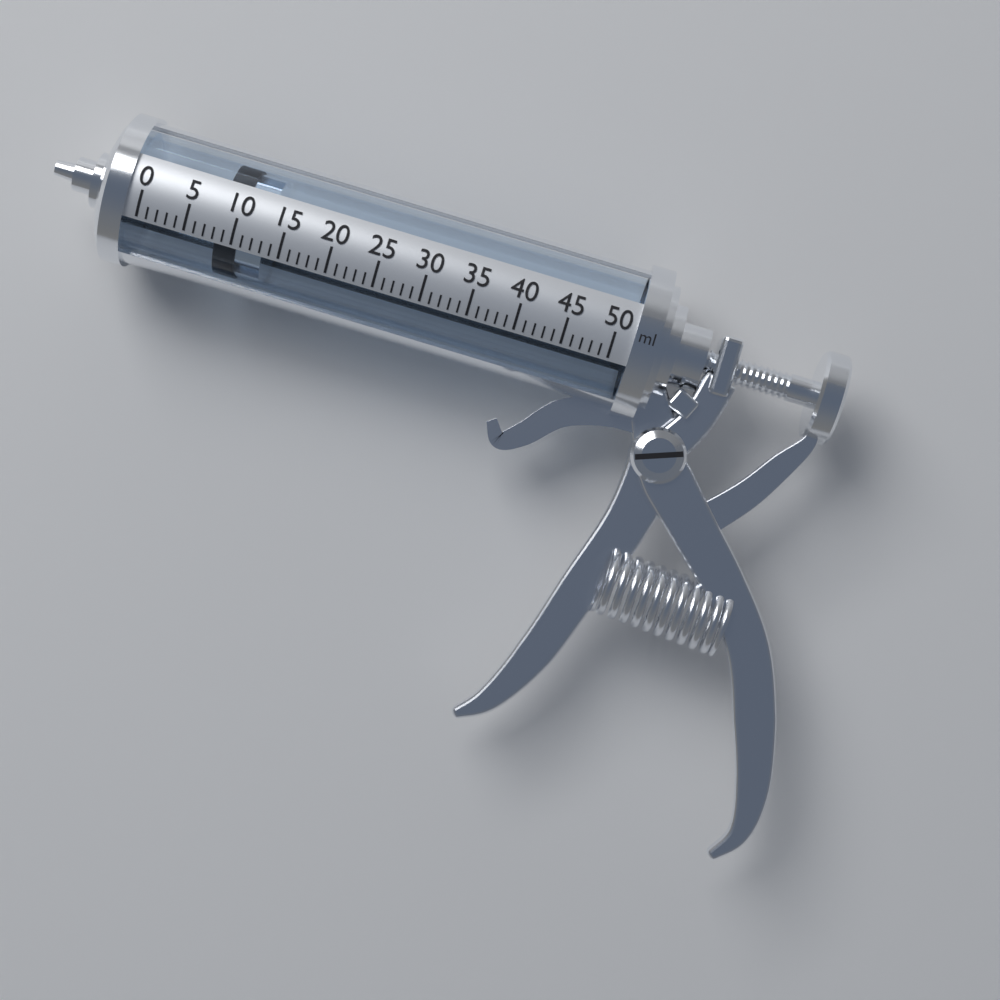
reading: 8 ml
